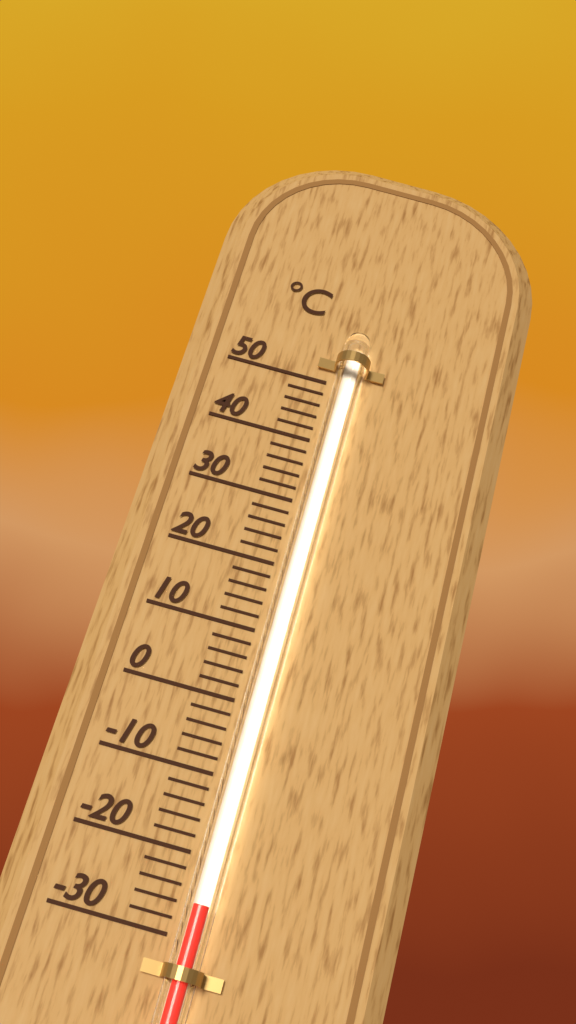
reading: -26 °C
